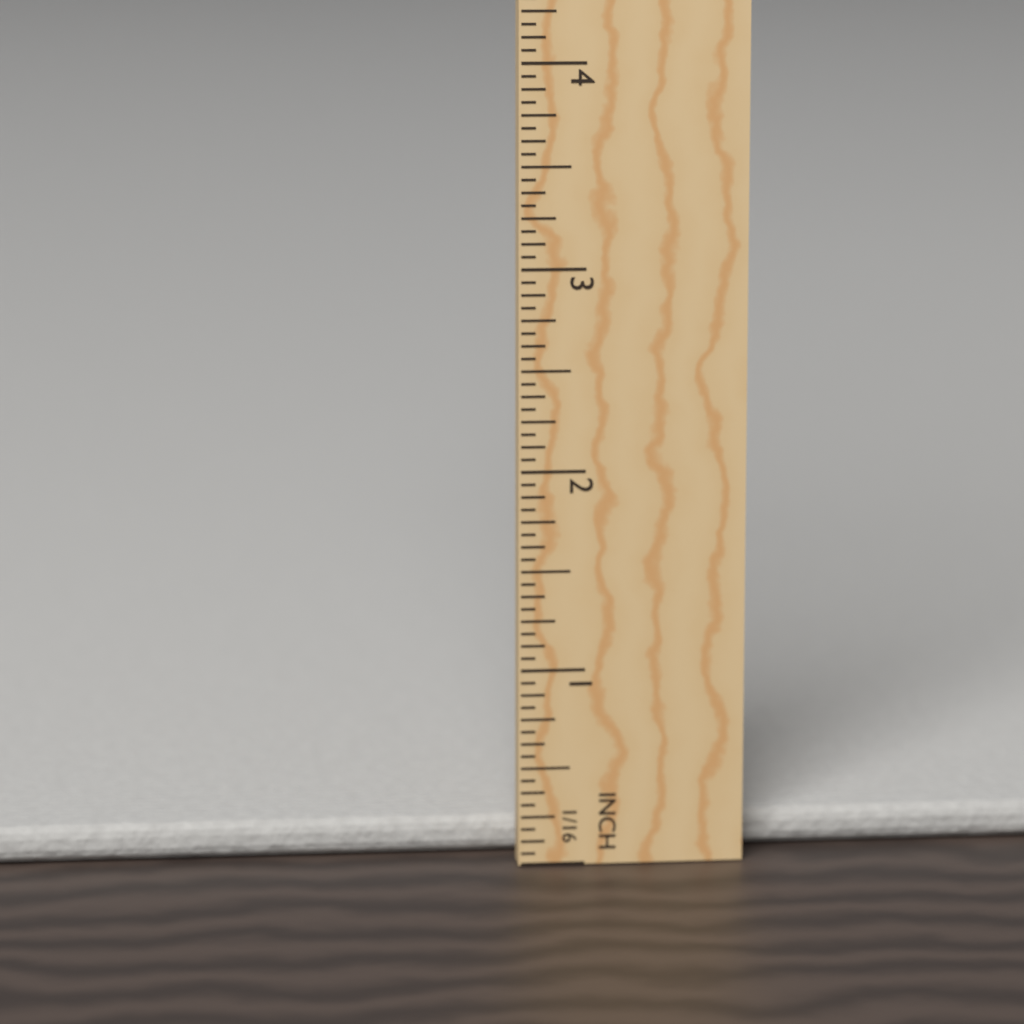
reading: 0.1875 in
